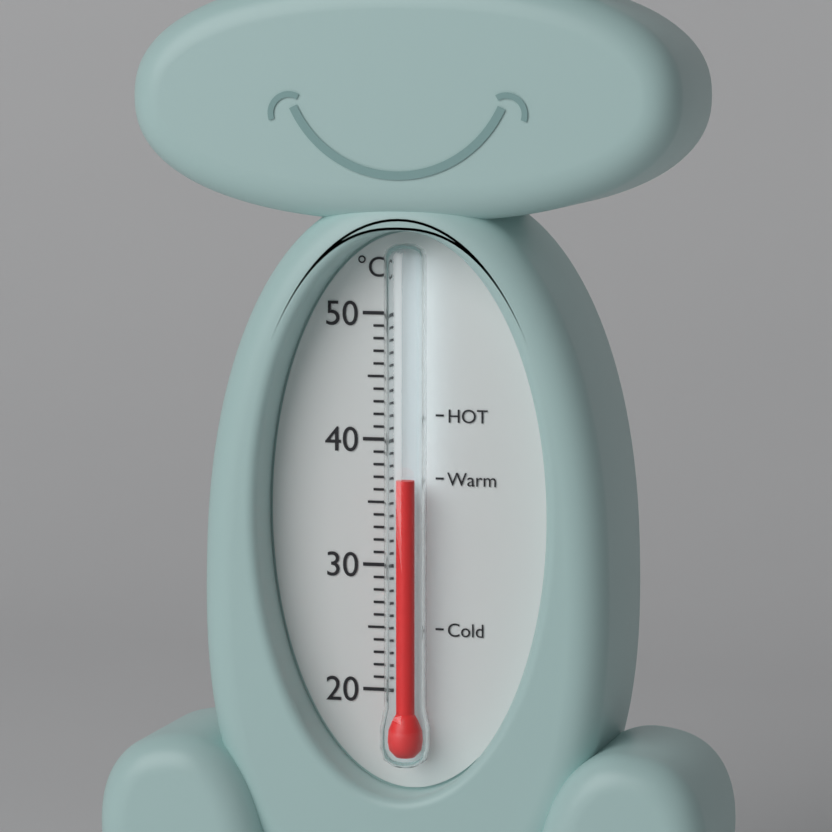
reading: 37 °C
